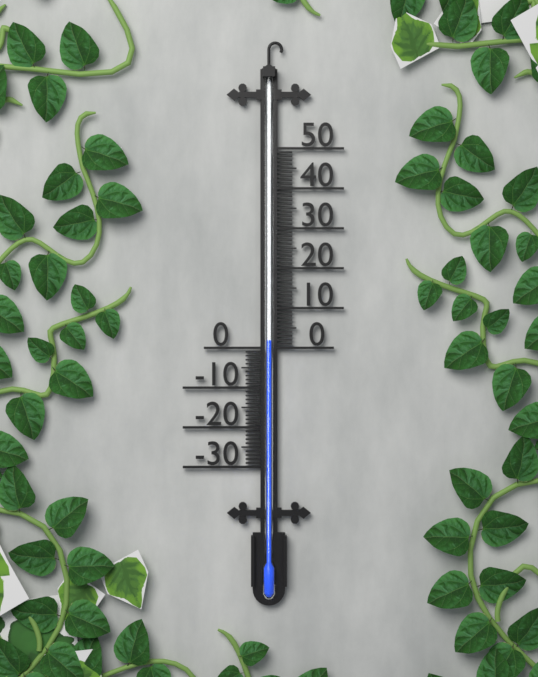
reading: 2 (no unit)
